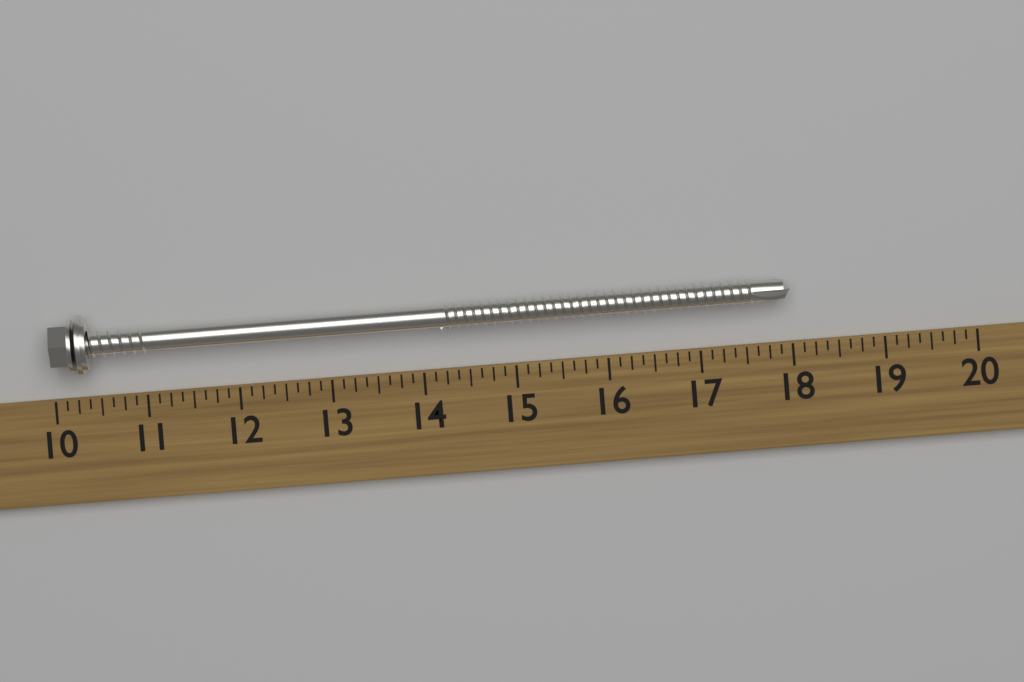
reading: 18.000 (no unit)
